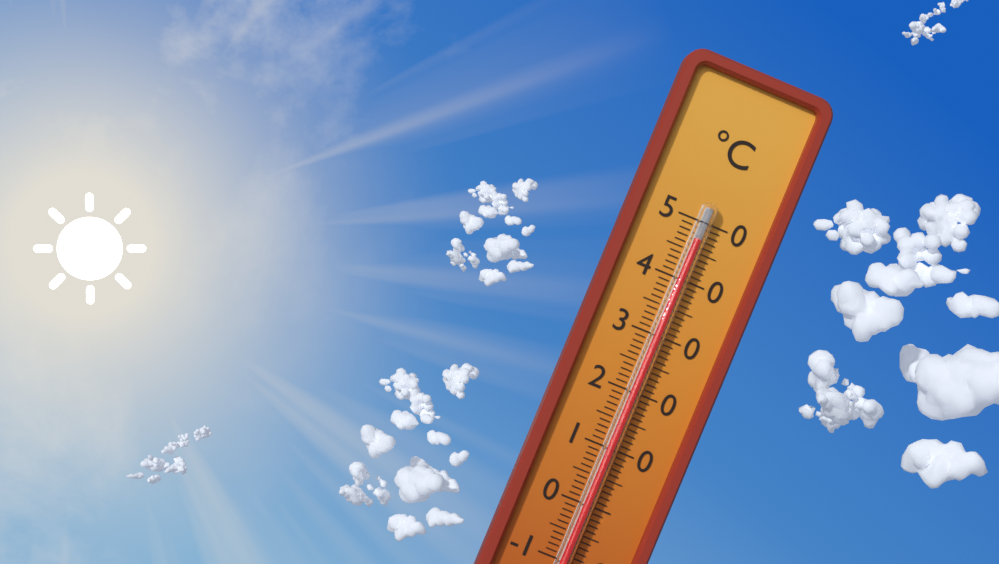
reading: 47 °C
